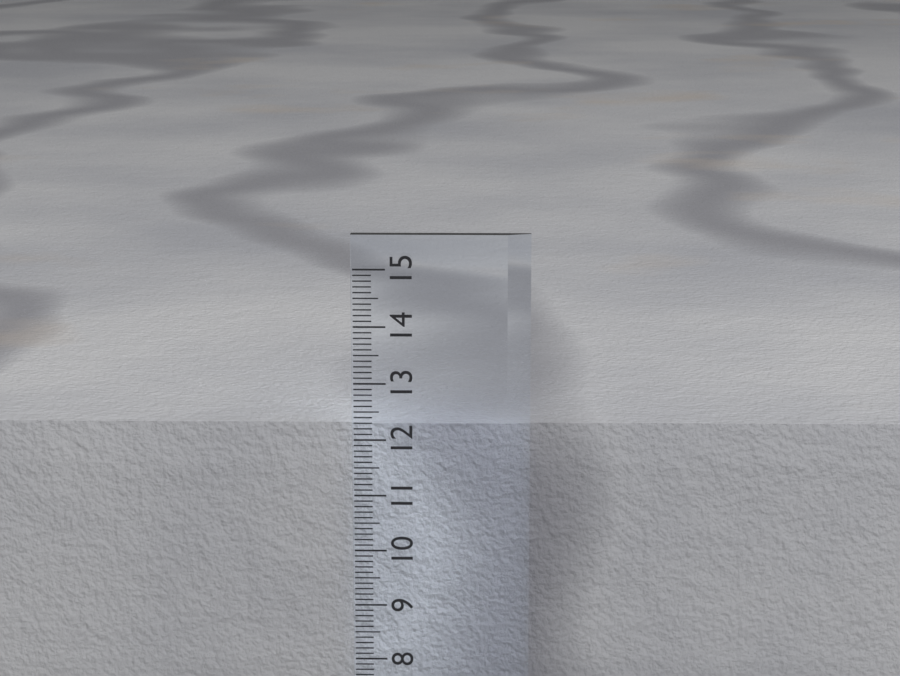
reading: 12.2 cm
